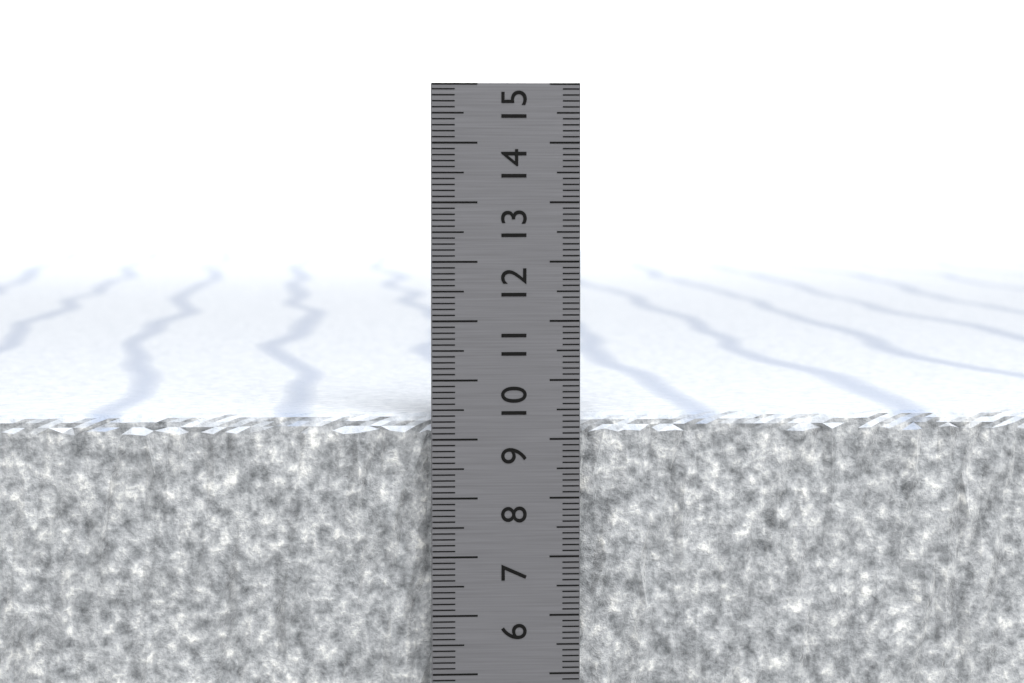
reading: 9.4 cm
